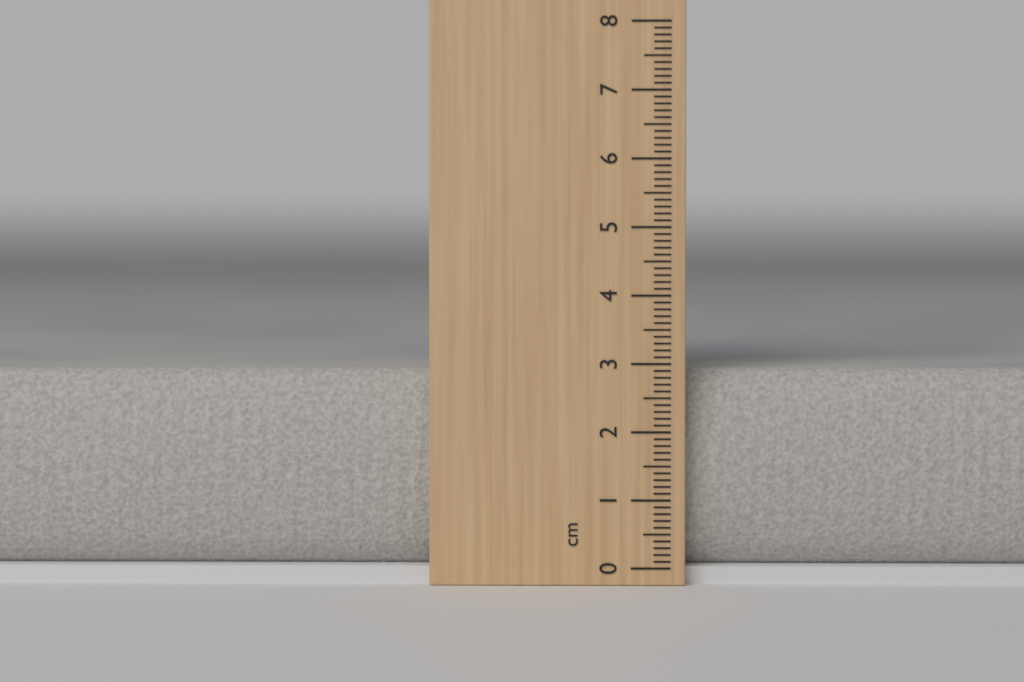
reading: 2.9 cm
